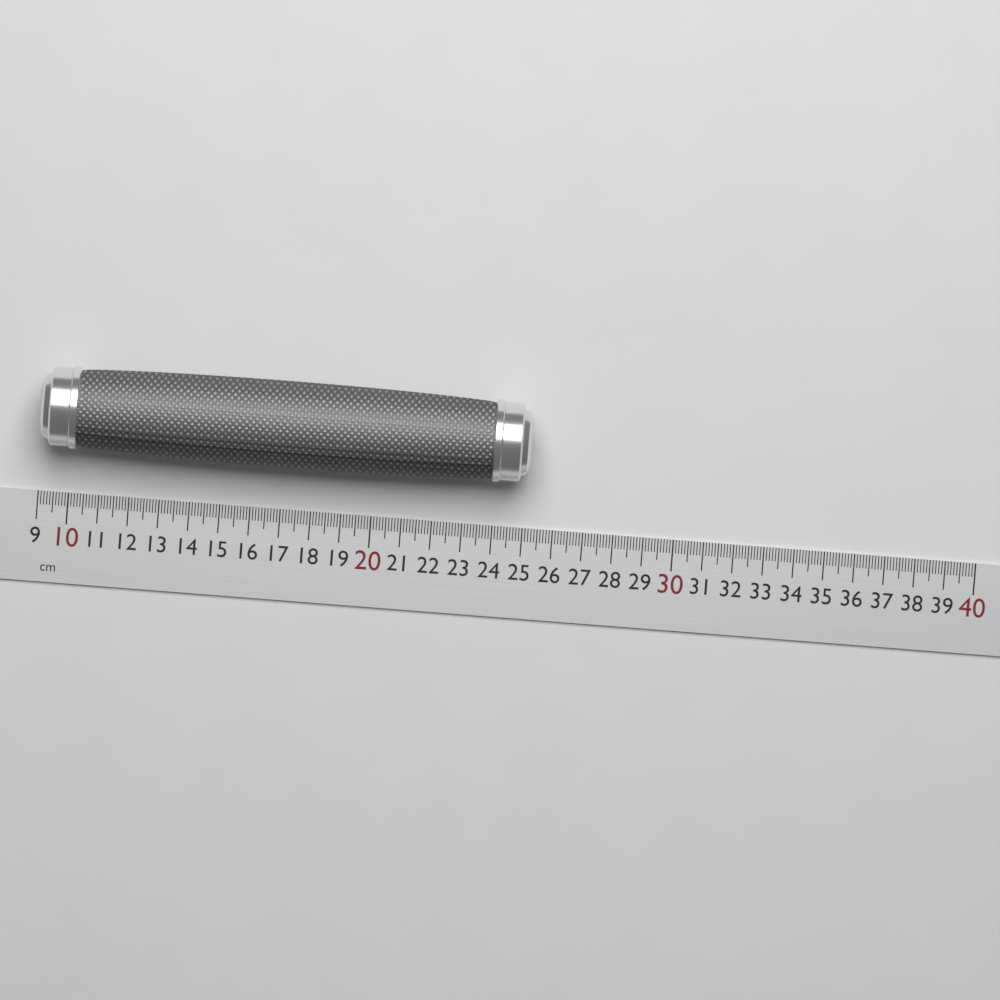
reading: 25.1 cm
